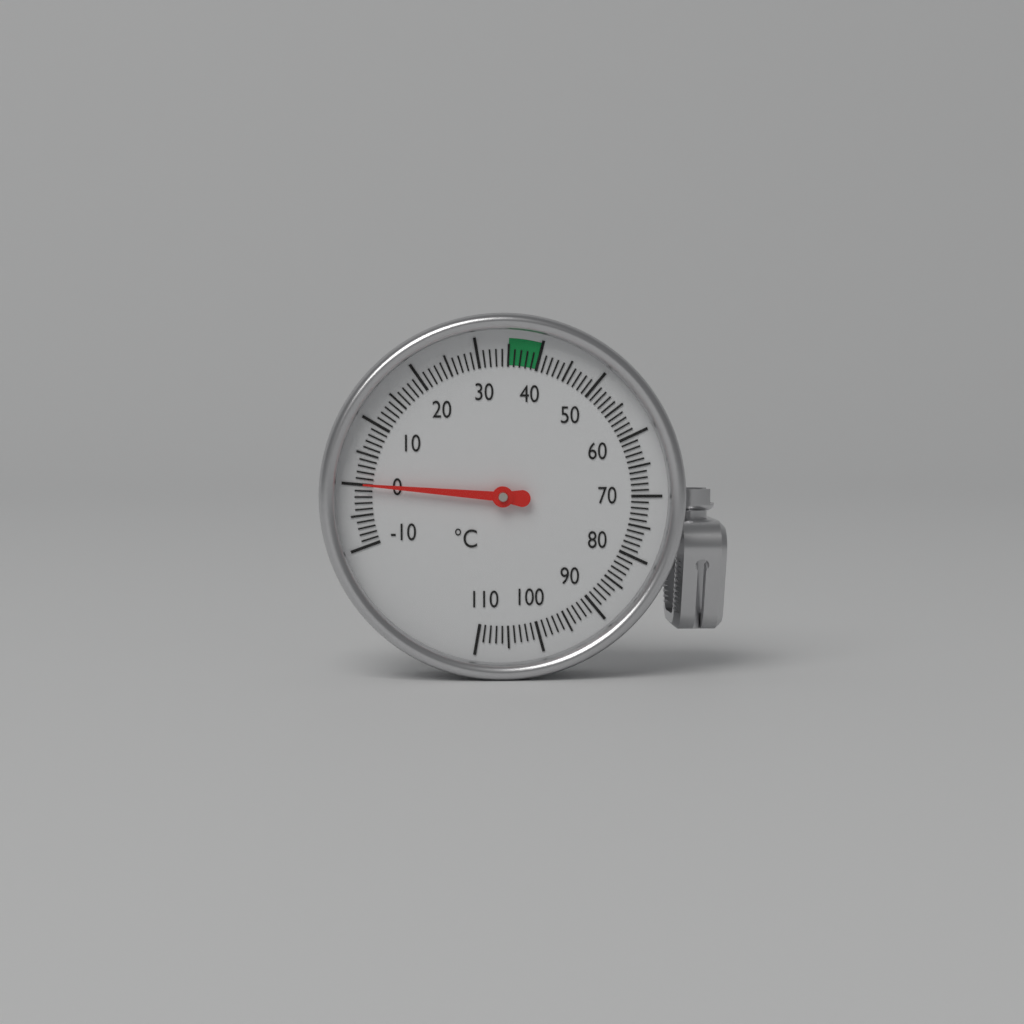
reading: 0 °C
